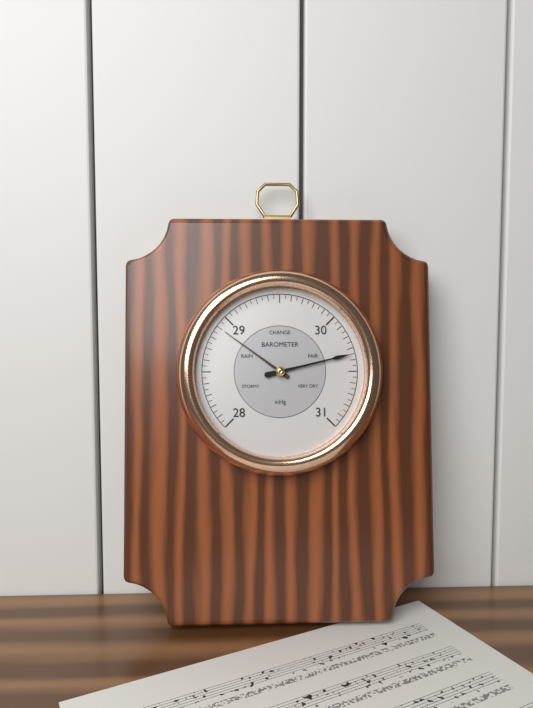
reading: 30.35 inHg
